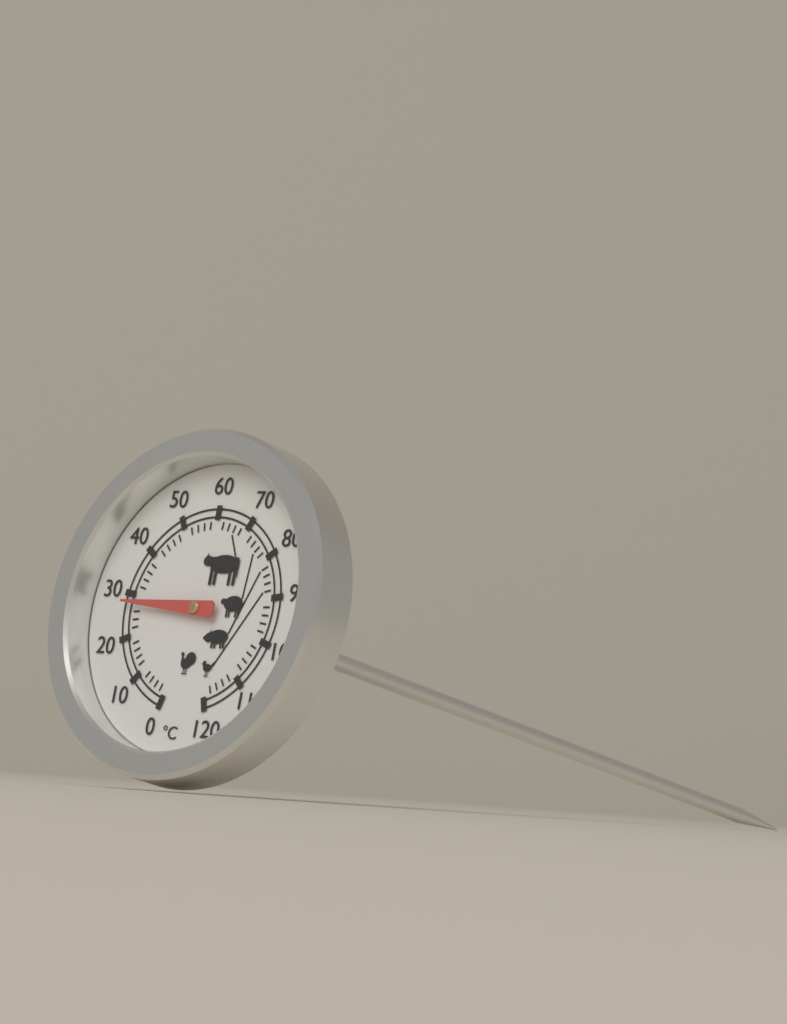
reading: 28 °C
